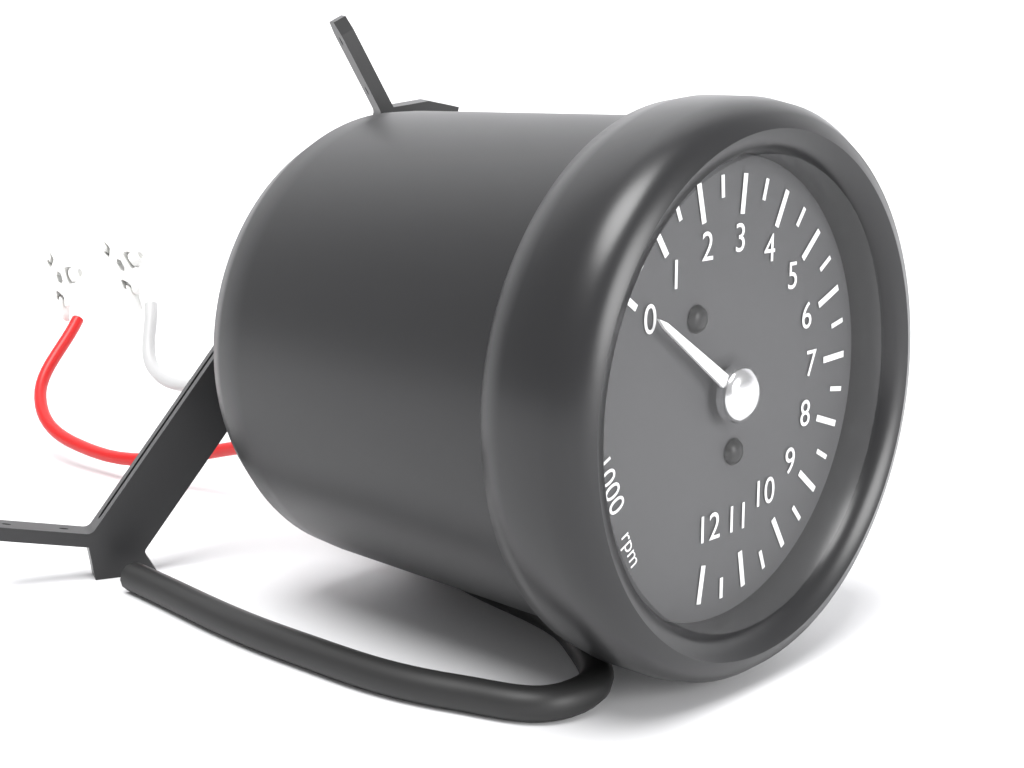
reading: 0 rpm
